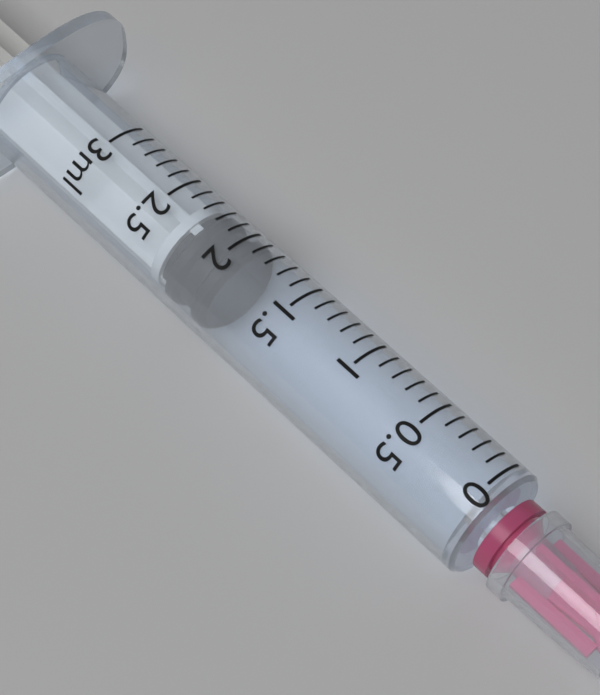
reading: 1.9 ml
